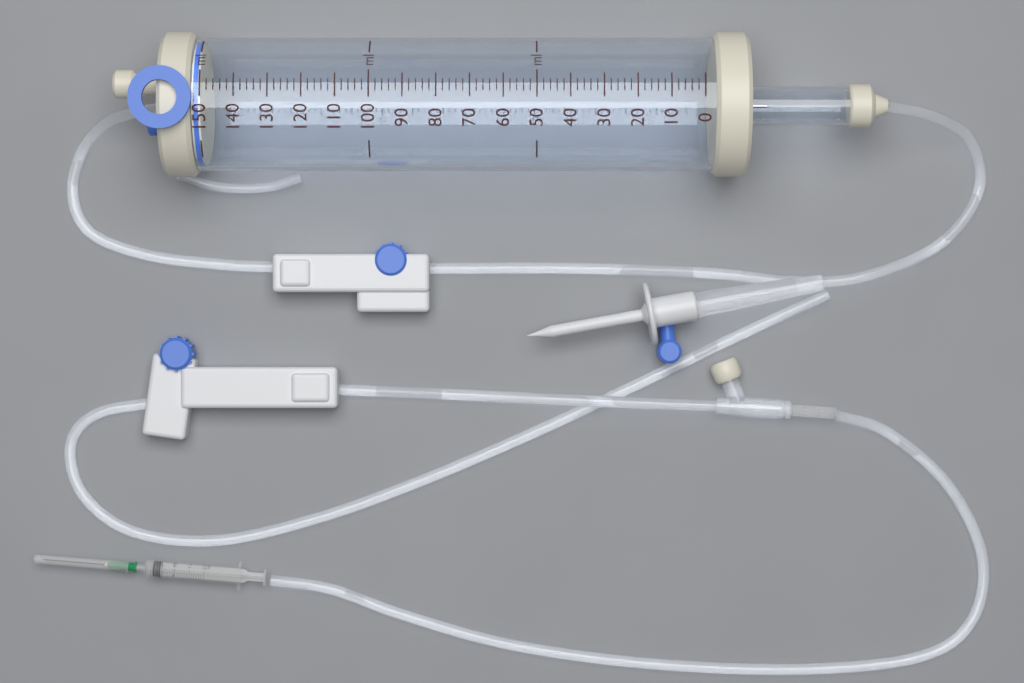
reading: 150 ml
